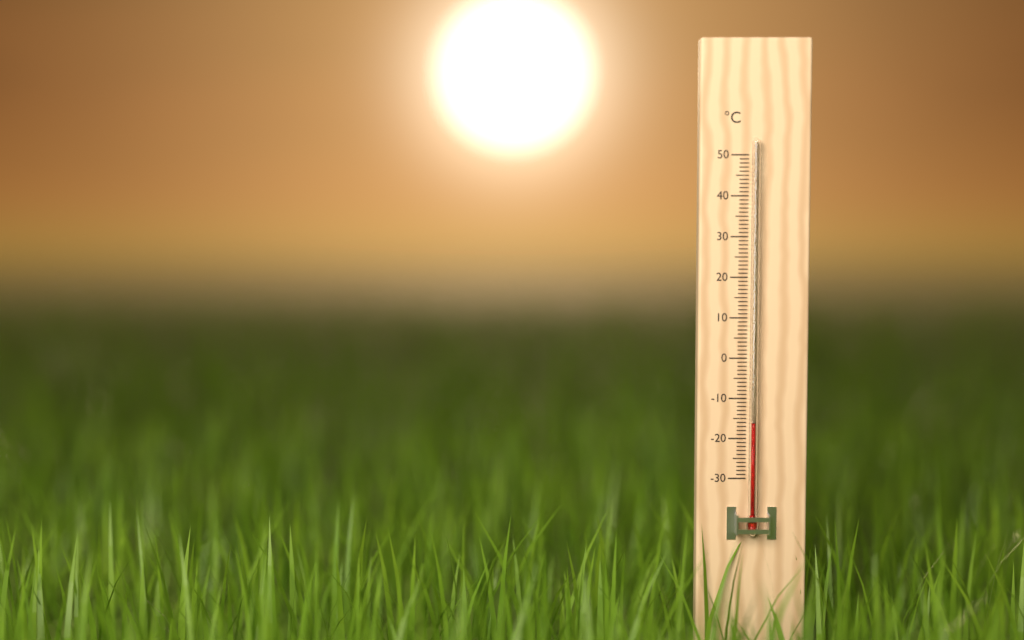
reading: -16 °C
